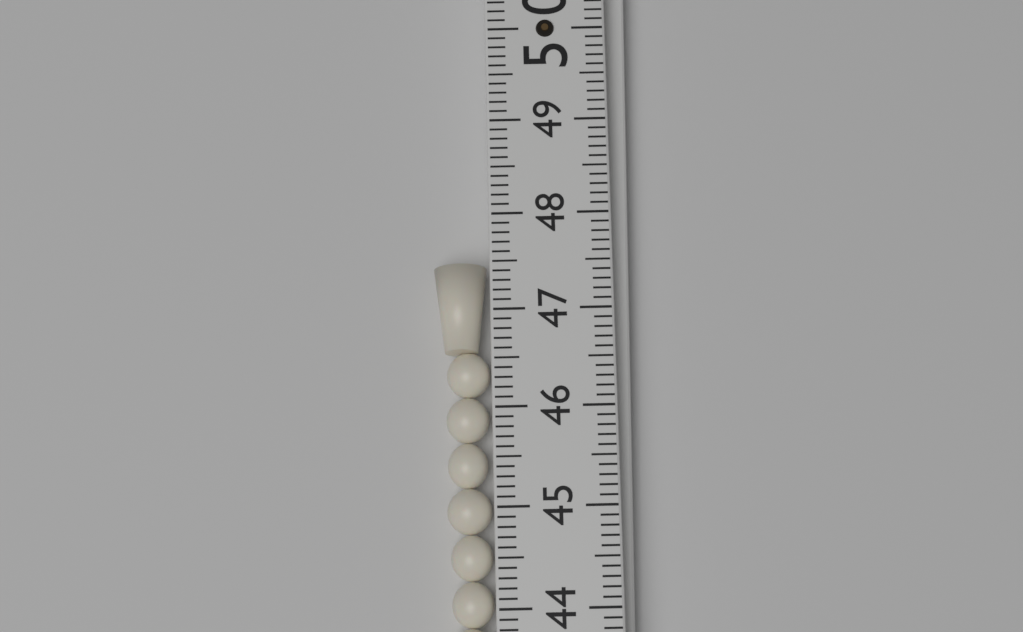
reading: 47.5 (no unit)
